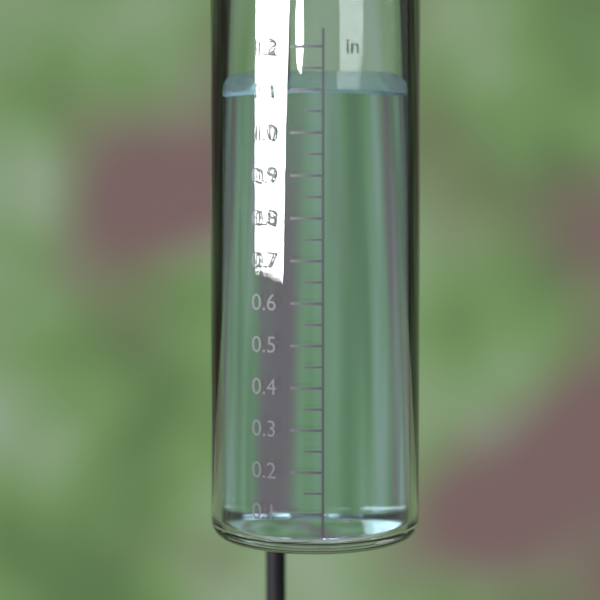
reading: 1.10 in
